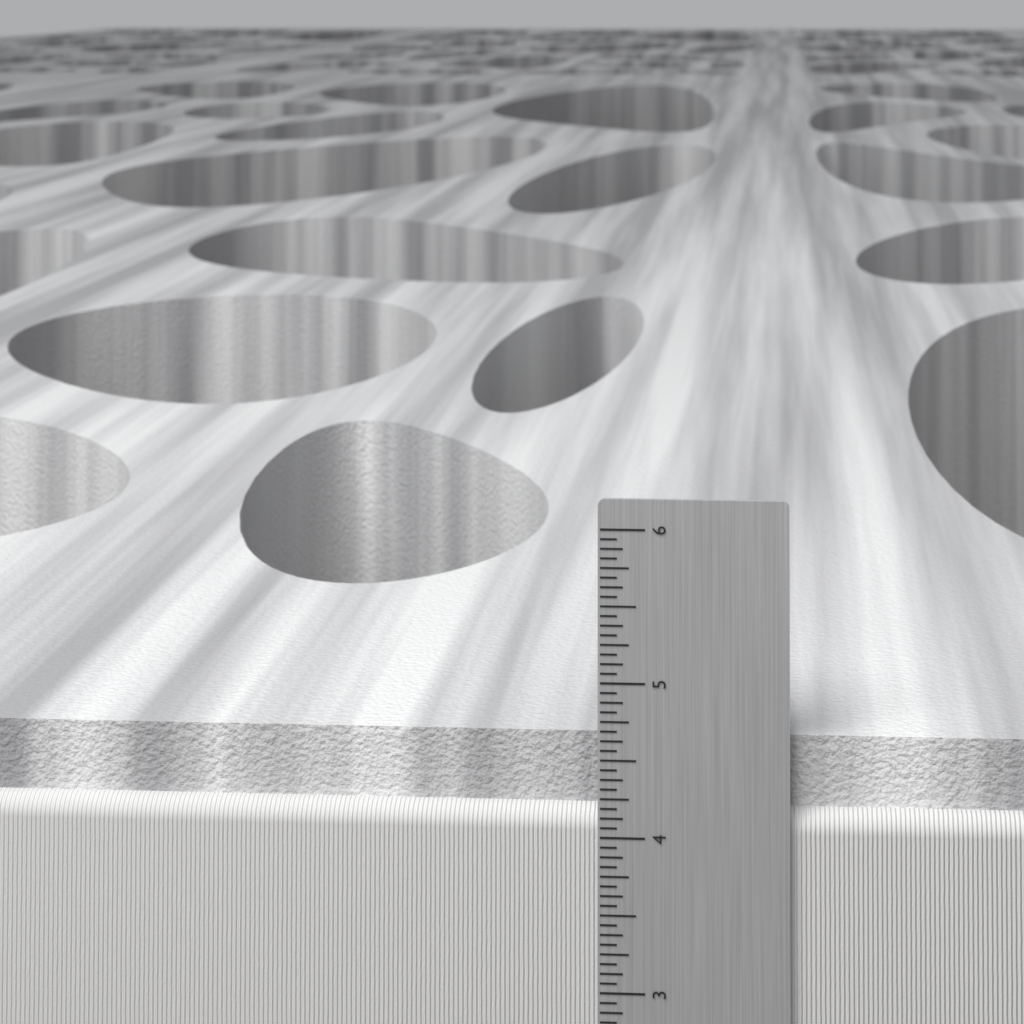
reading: 4.6250 in
